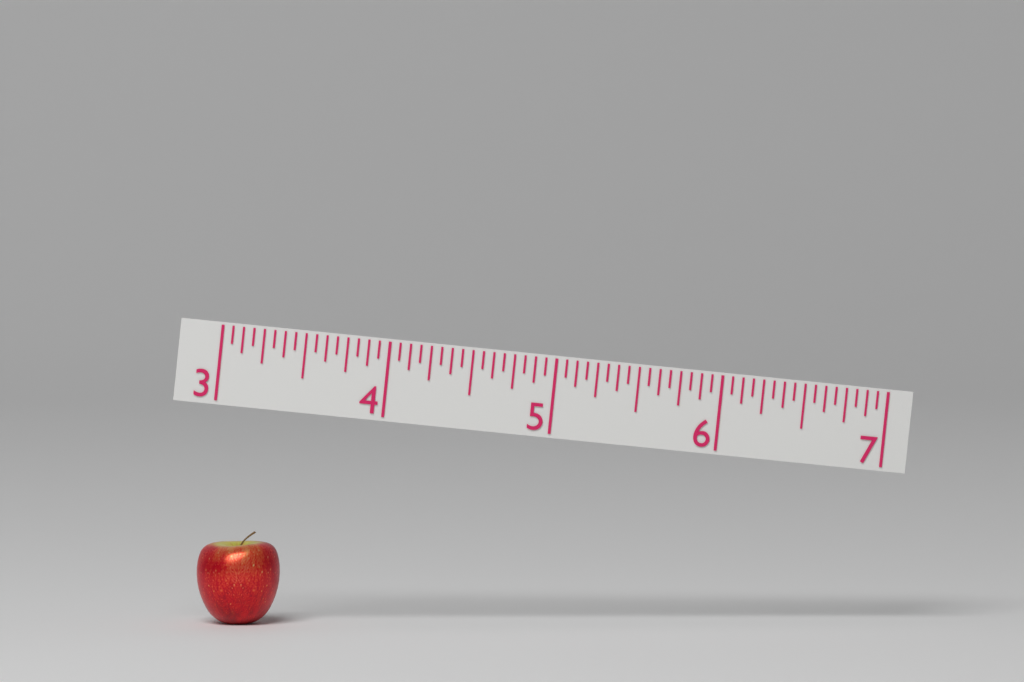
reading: 3.5000 (no unit)
